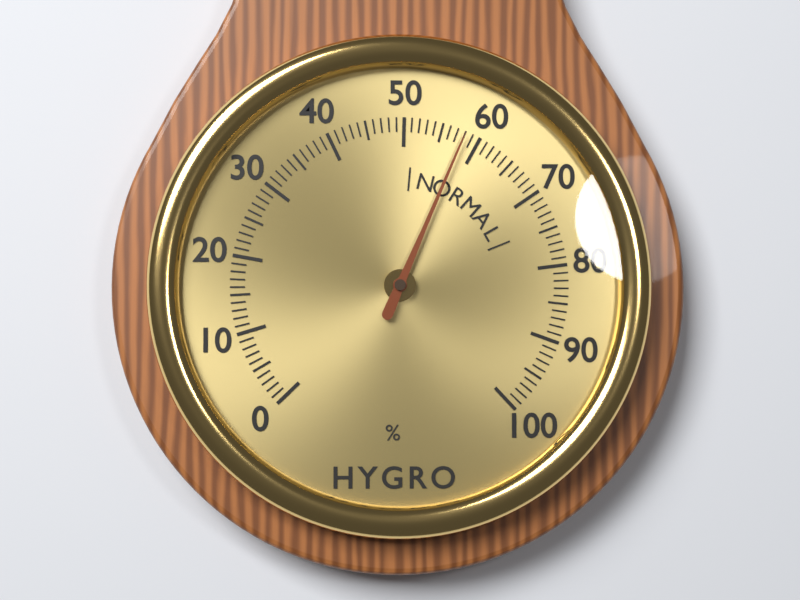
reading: 58 %
